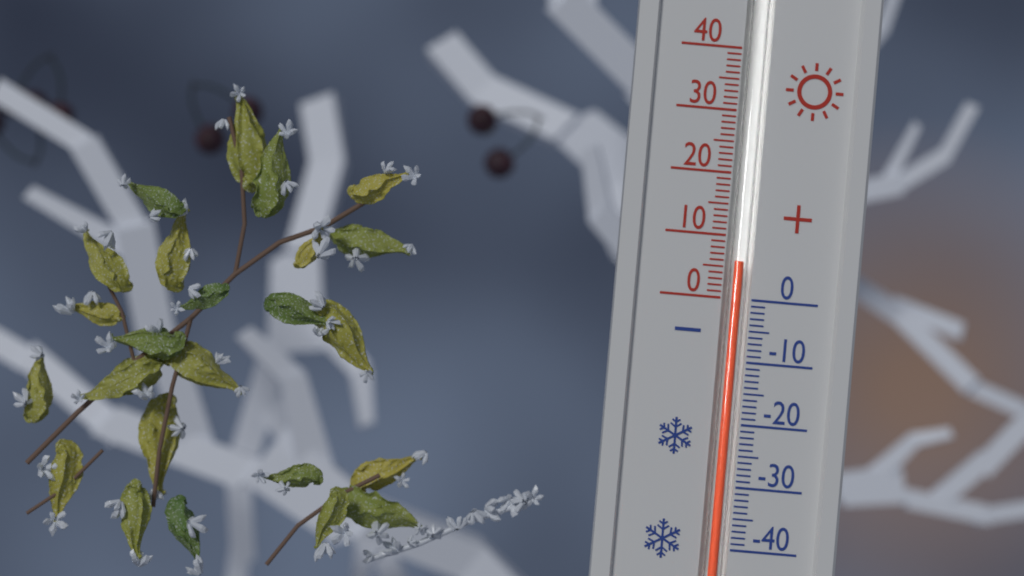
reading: 6 (no unit)
